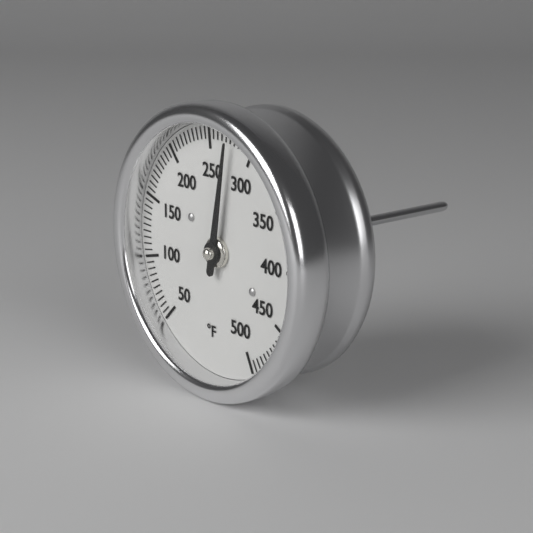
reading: 275 °F
